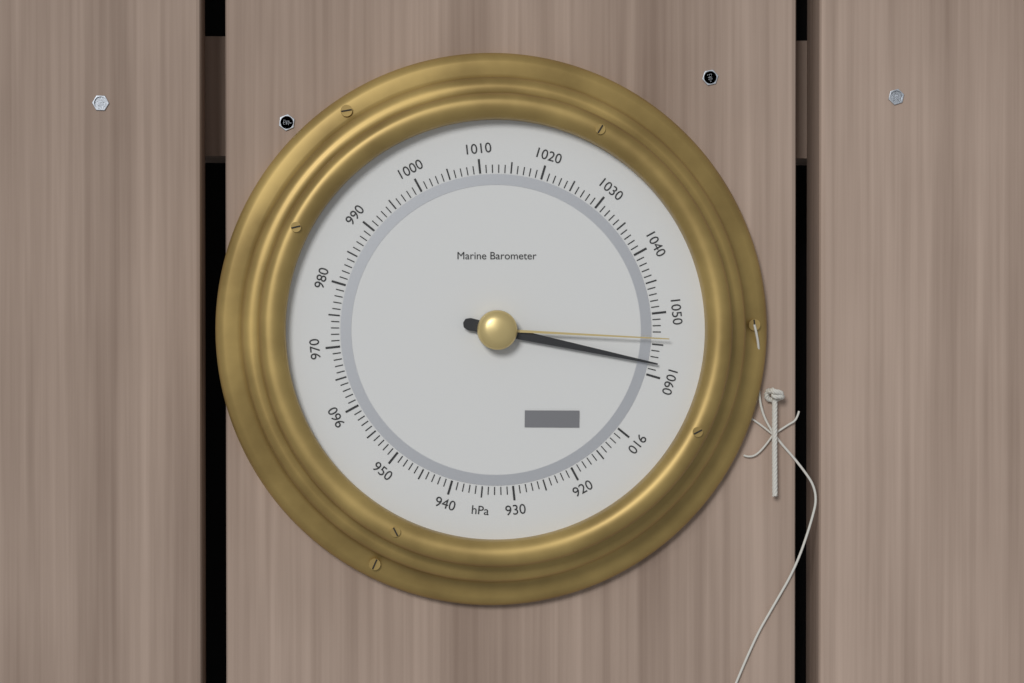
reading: 1058 hPa
